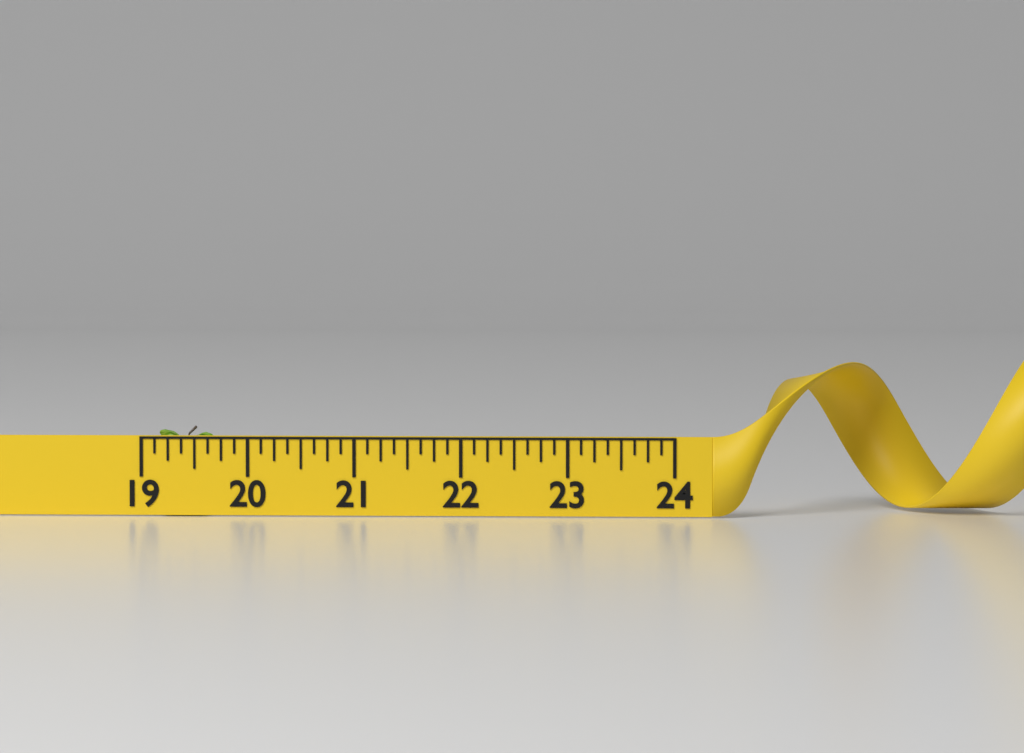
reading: 19.750 (no unit)
